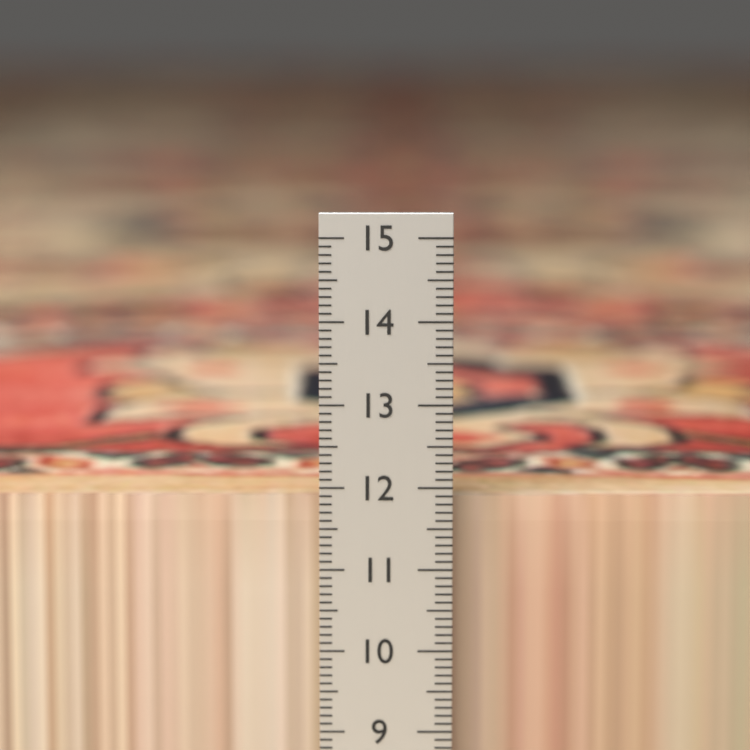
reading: 11.8 cm
